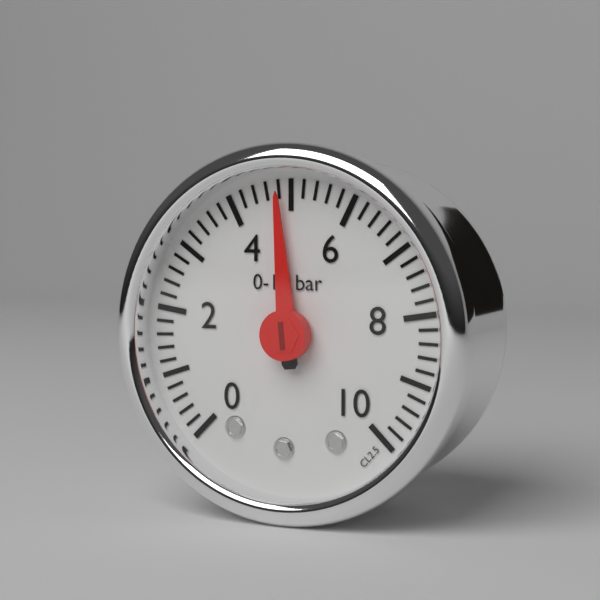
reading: 4.8 bar
